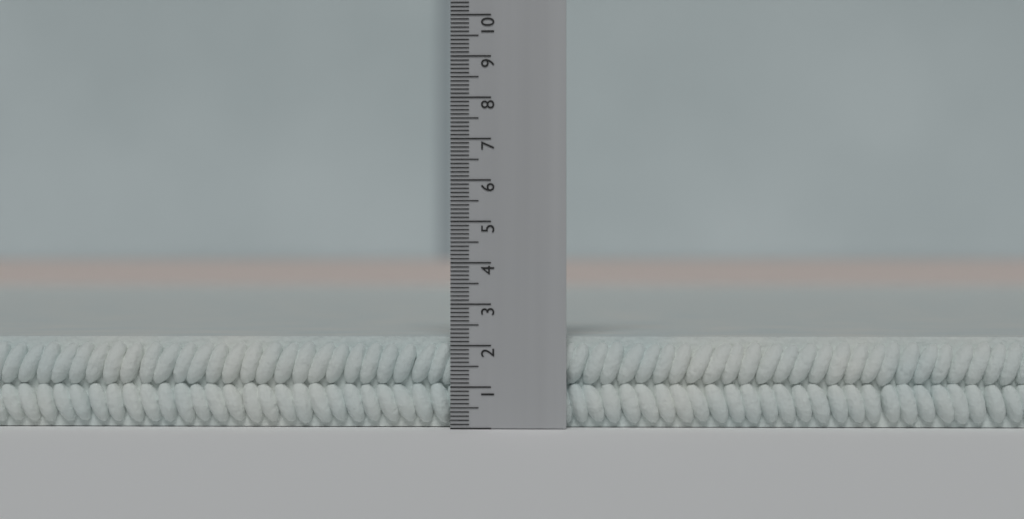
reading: 2.2 (no unit)
